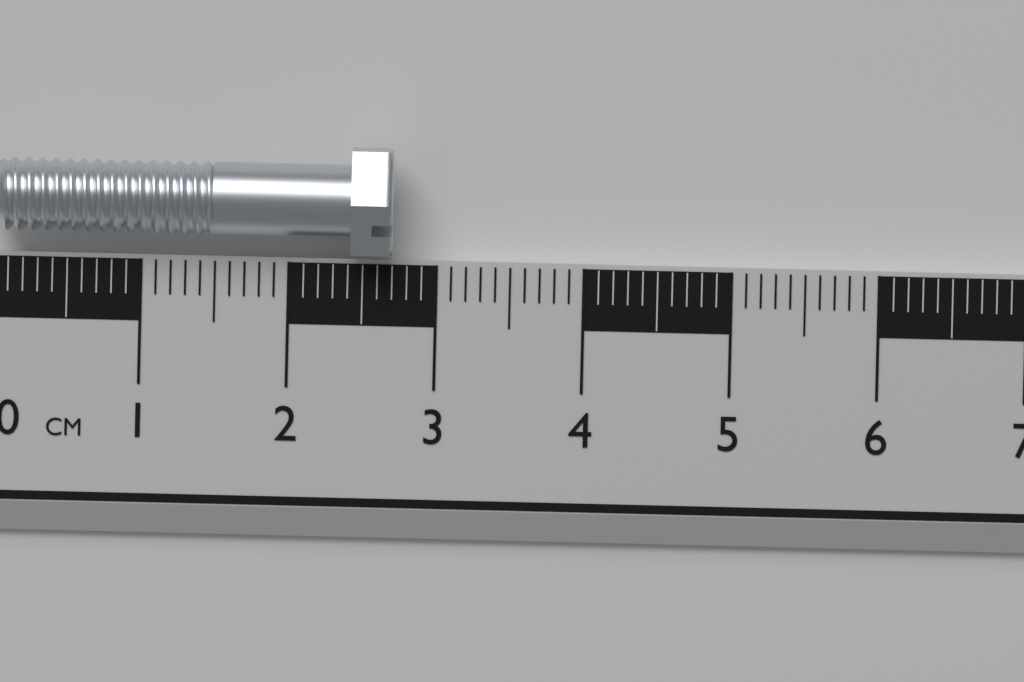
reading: 2.7 cm
